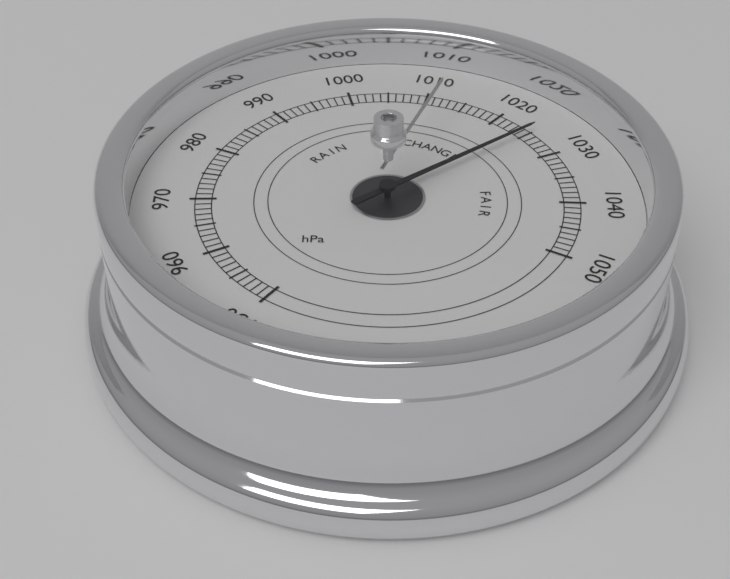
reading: 1025 hPa
